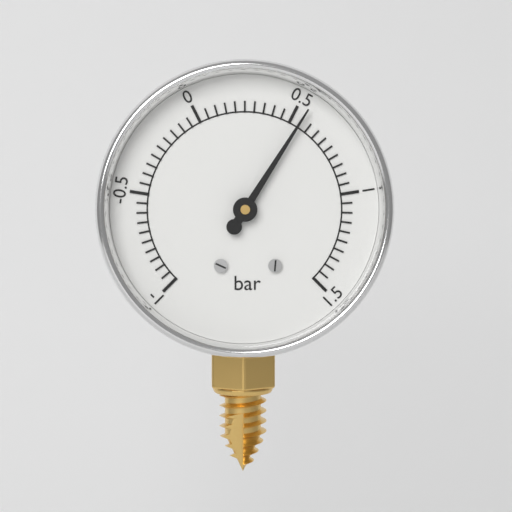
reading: 0.55 bar
